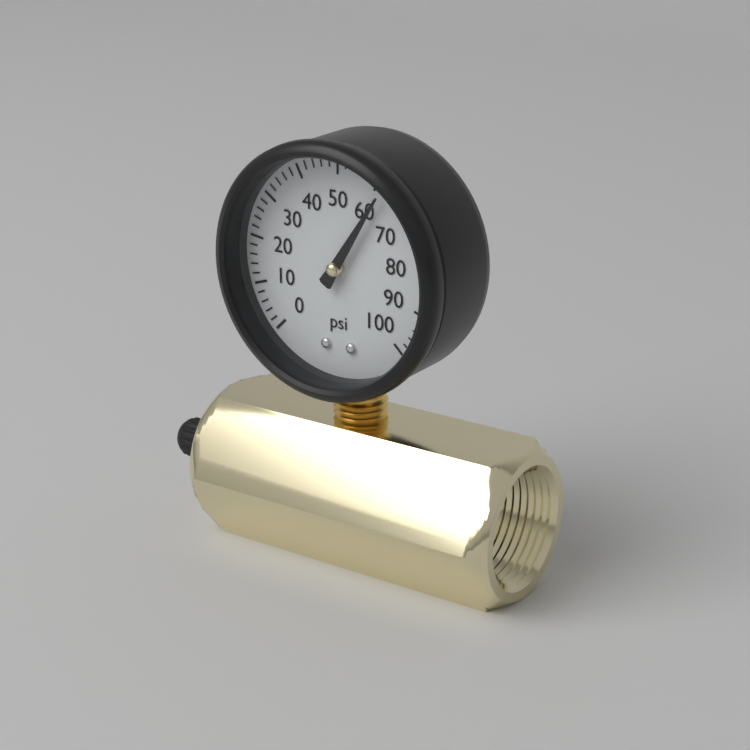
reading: 62 psi
